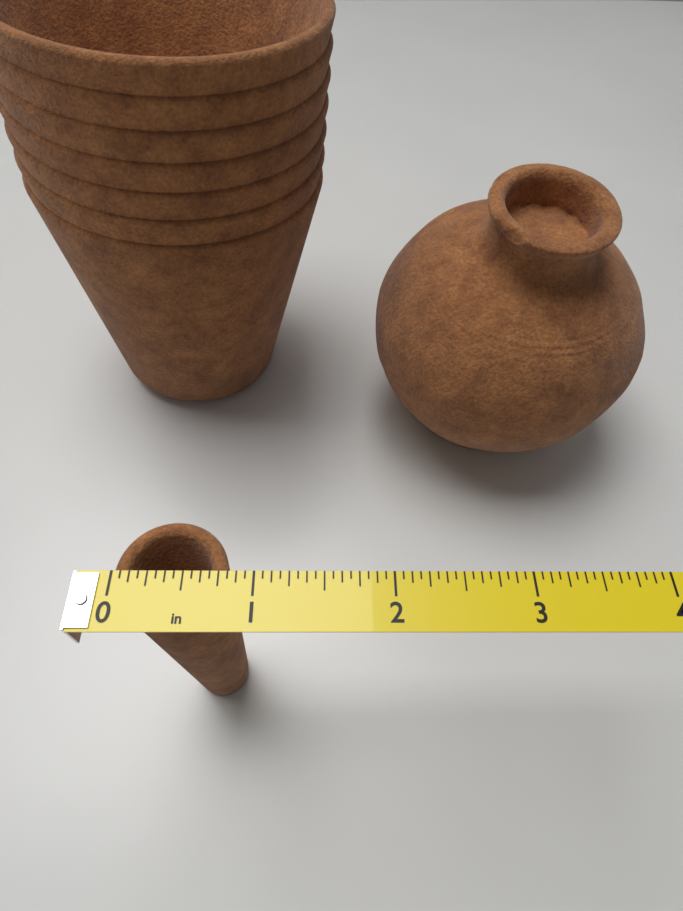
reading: 0.8125 in
